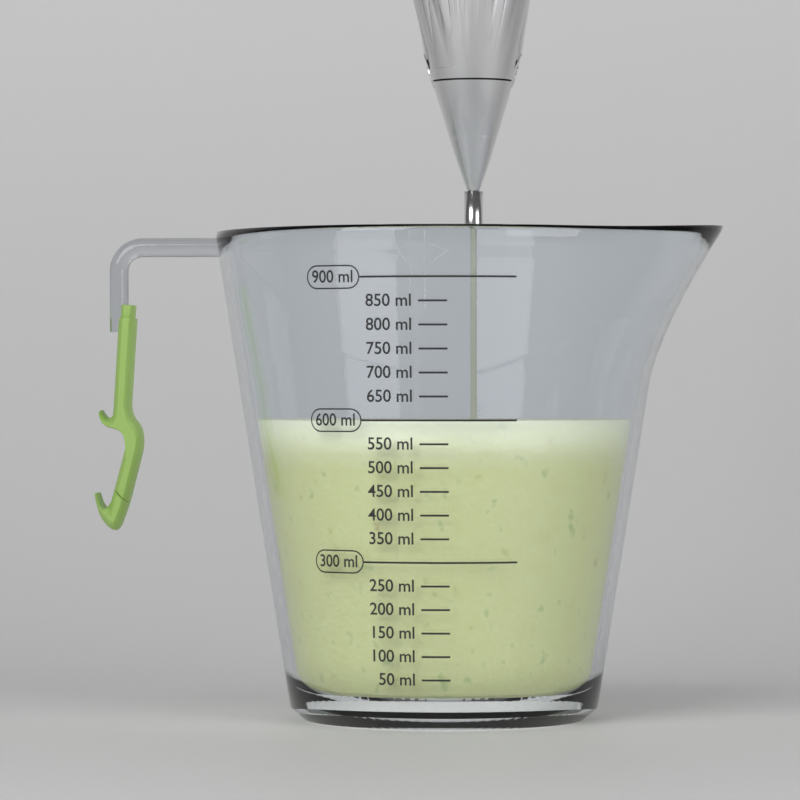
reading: 600 ml
